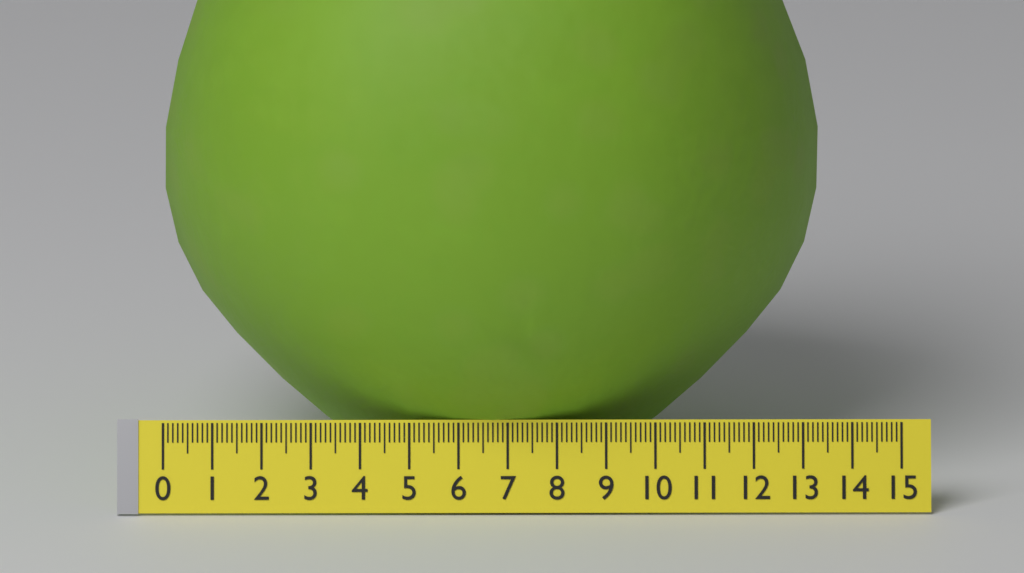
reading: 13.4 (no unit)
